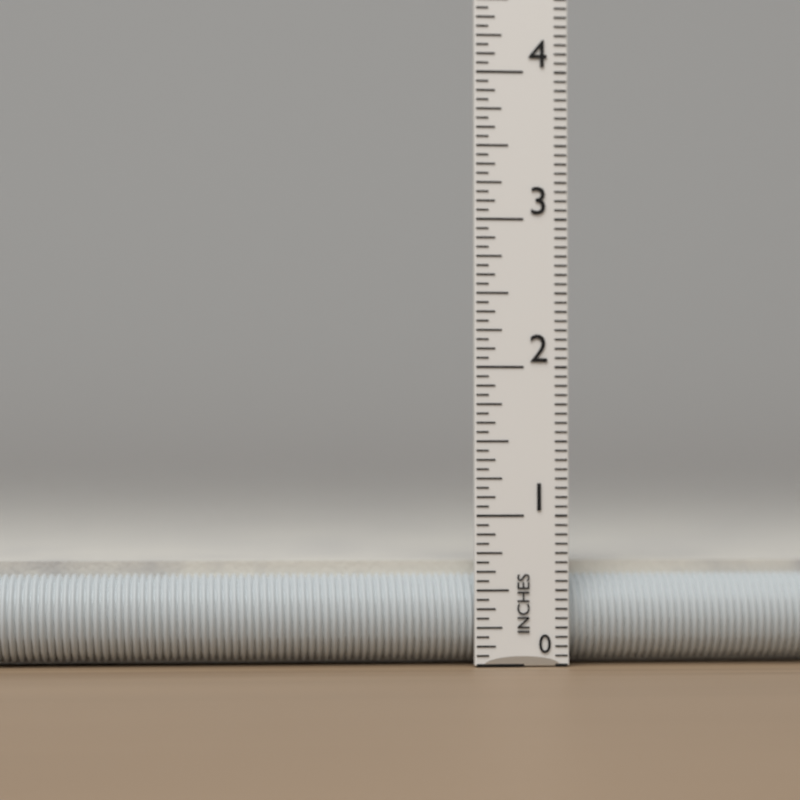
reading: 0.6875 in
